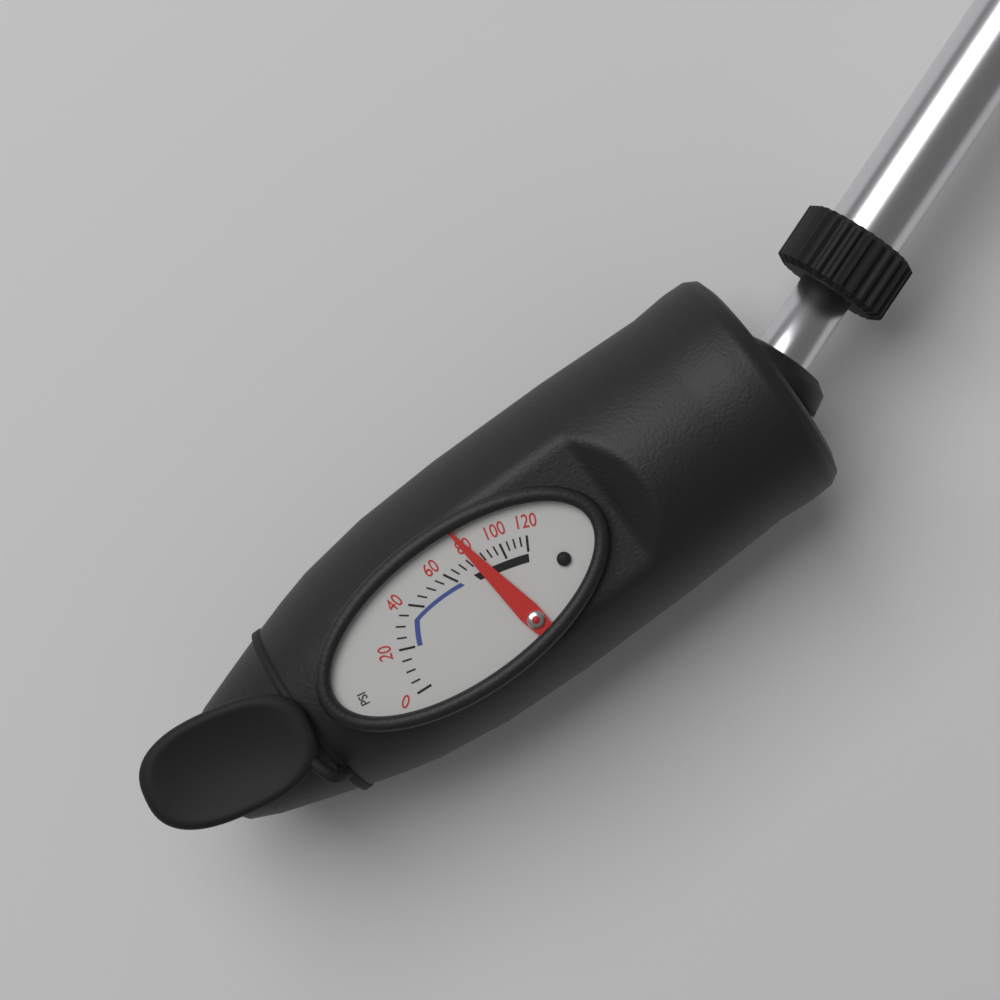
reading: 80 psi
